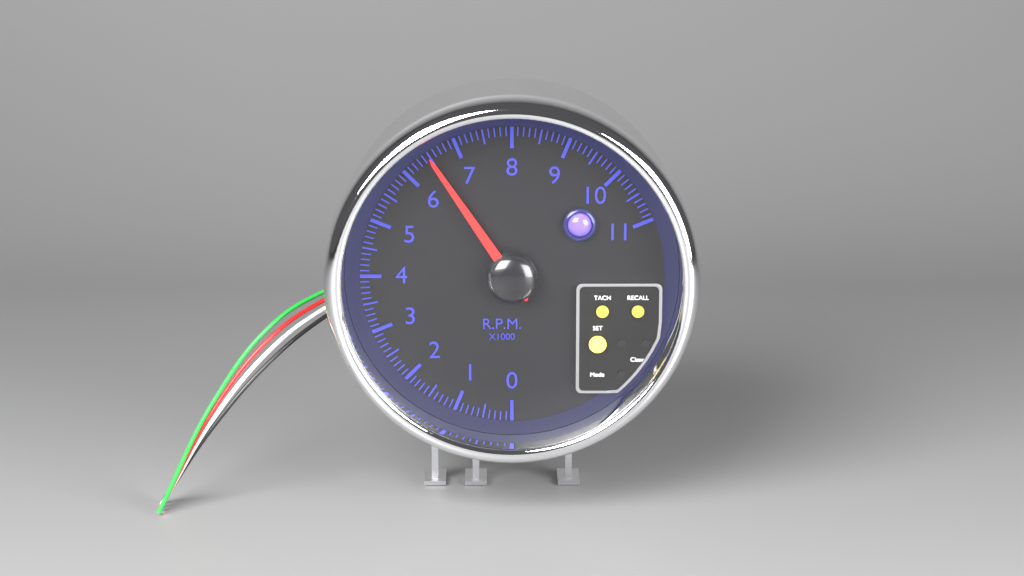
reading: 6.5 rpm x1000
